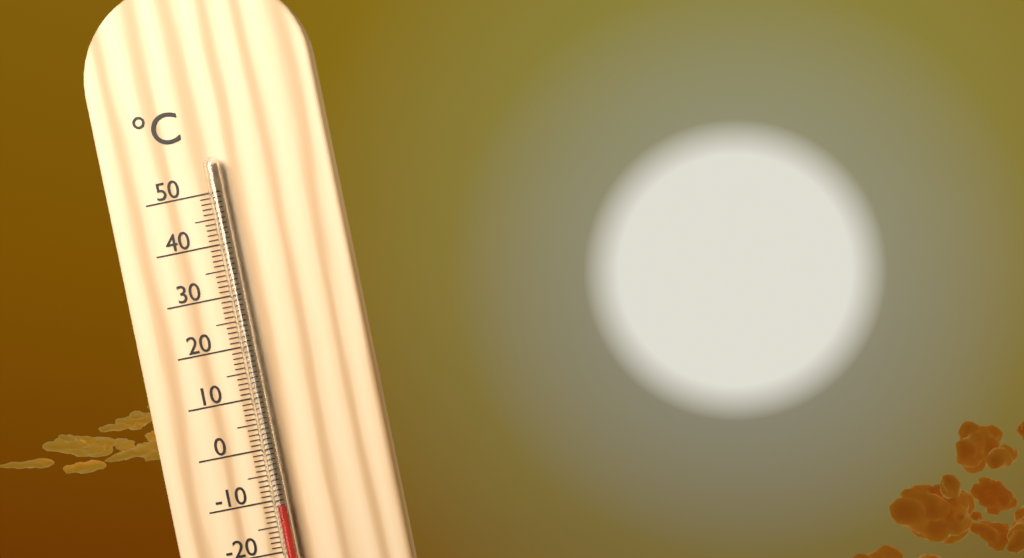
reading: -11 °C
